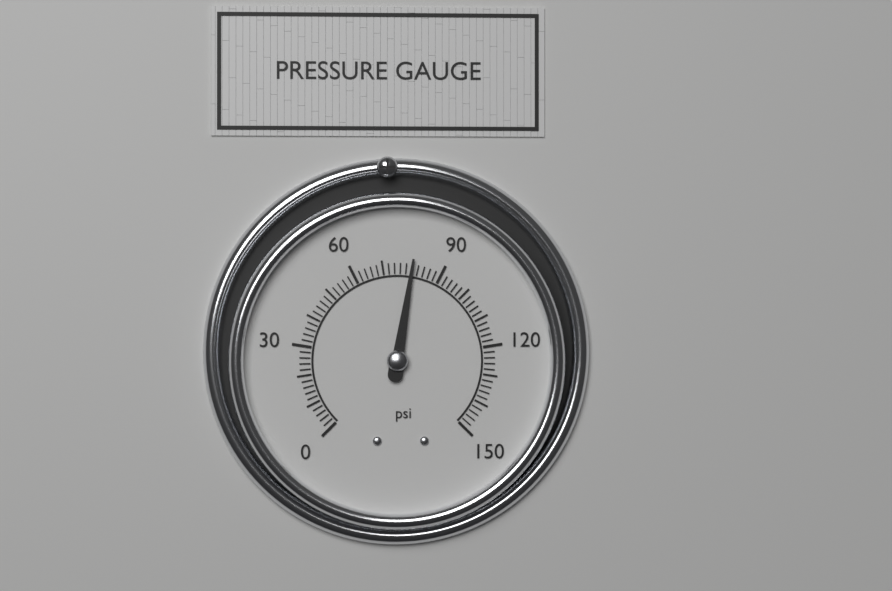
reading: 80 psi
